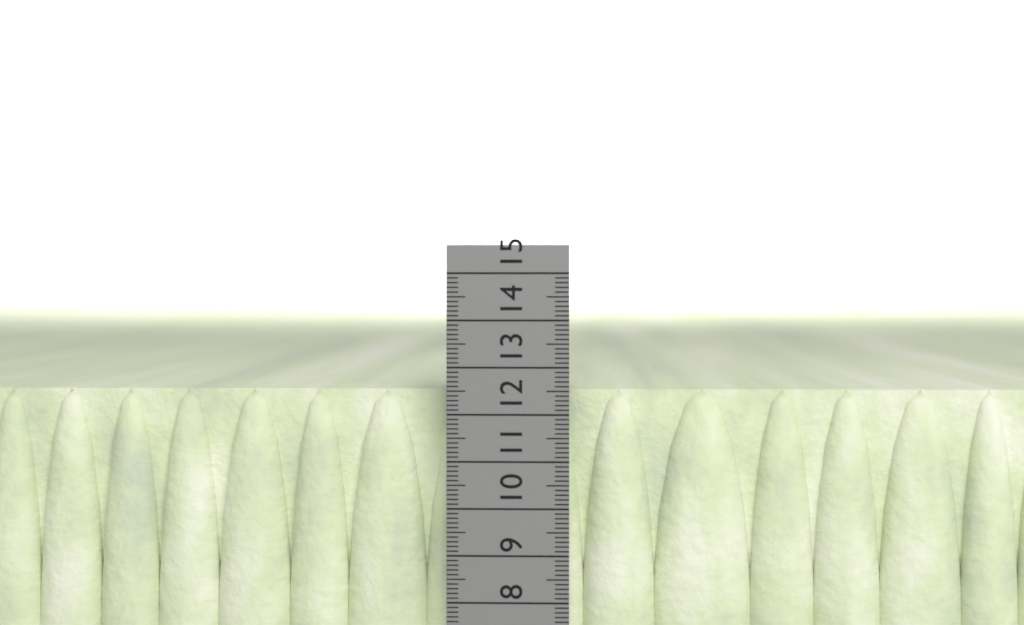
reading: 12.5 cm
